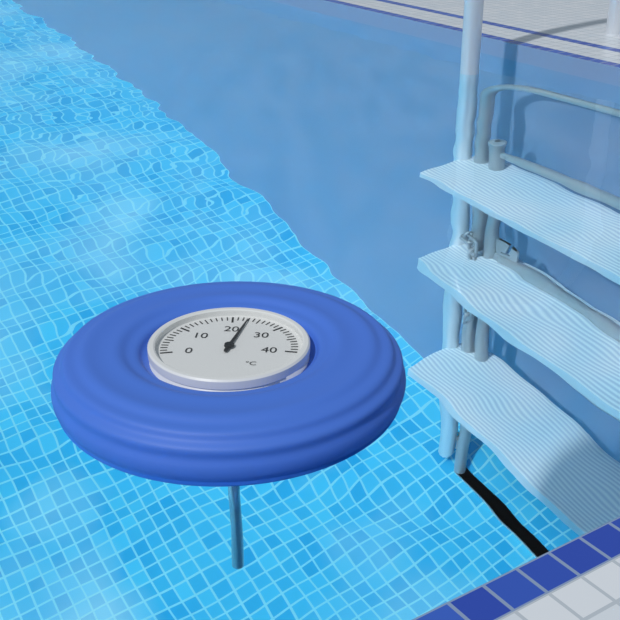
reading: 23 °C
